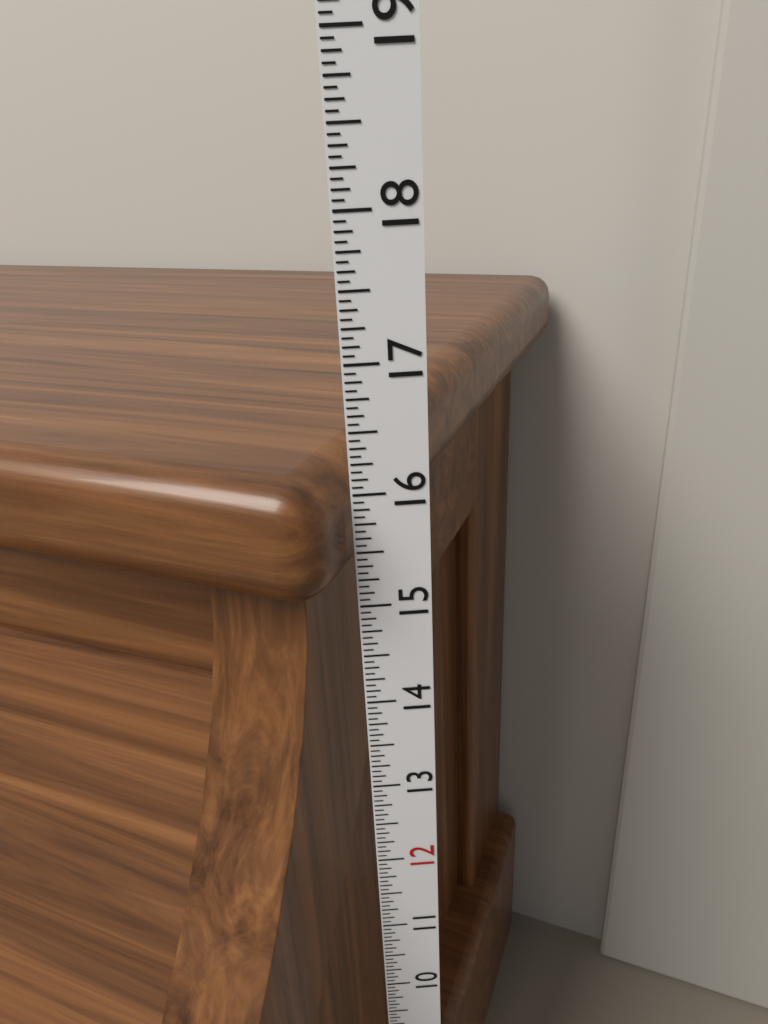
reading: 16.2500 in
